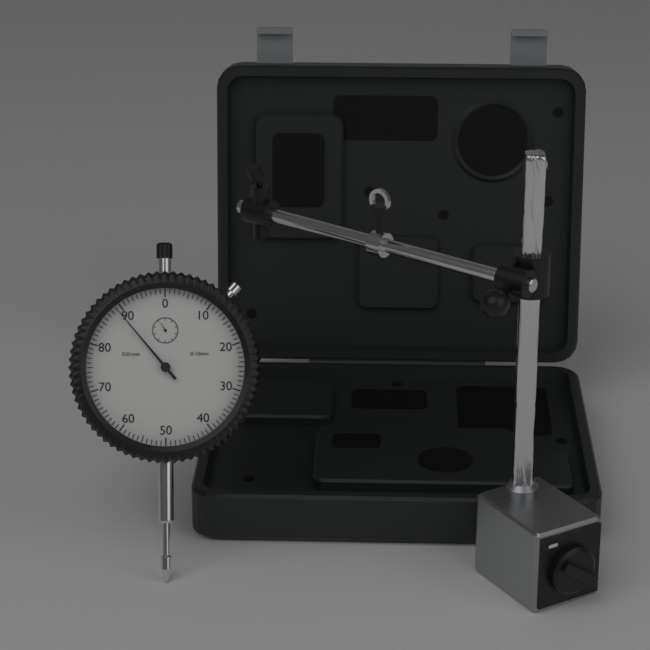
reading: 0.89 mm
